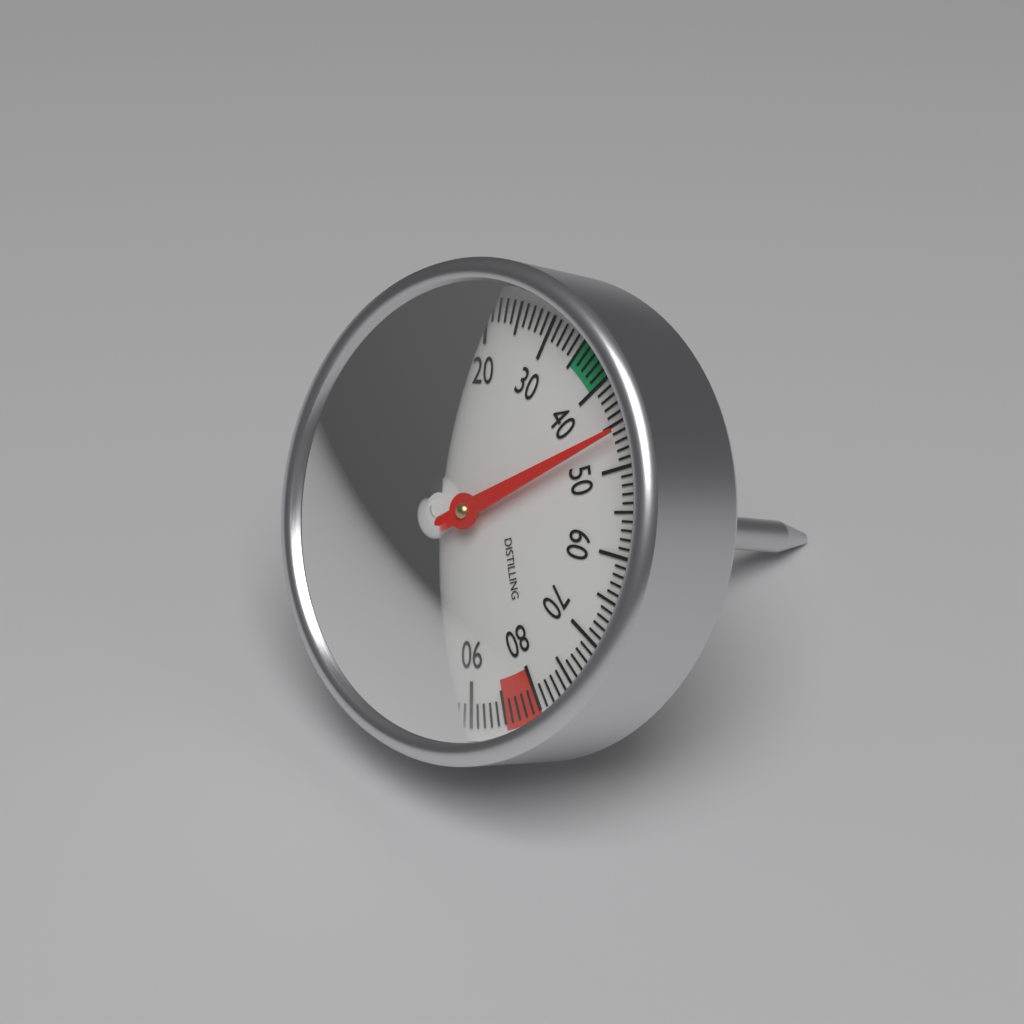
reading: 46 °C
